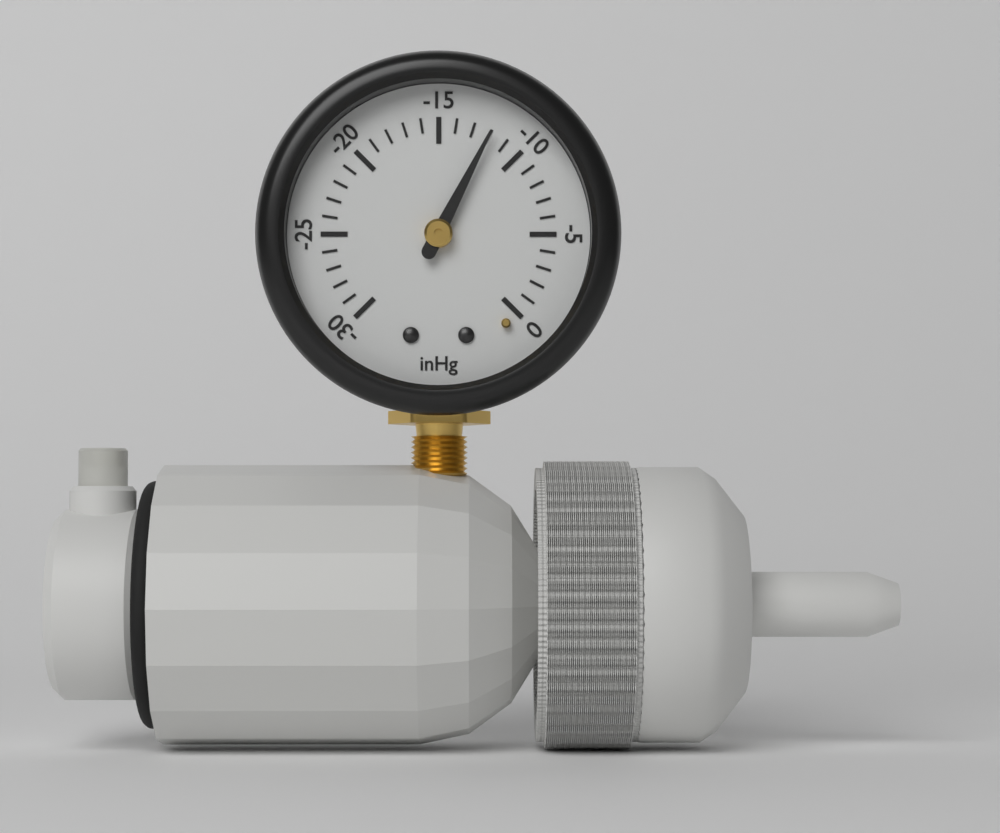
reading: -12 inHg
